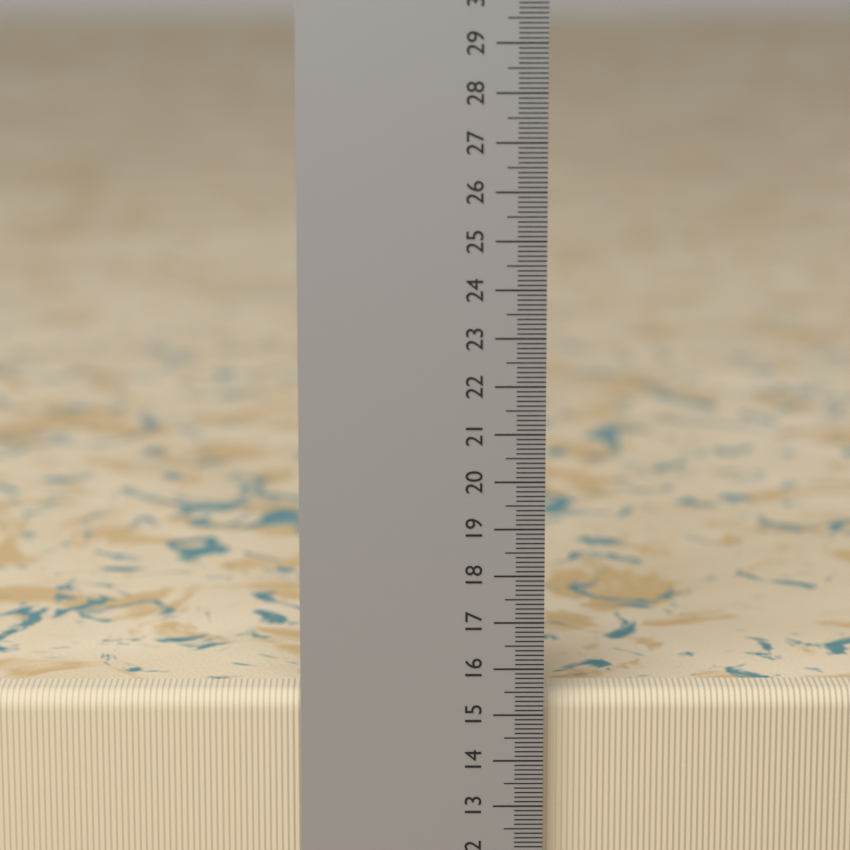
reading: 15.4 cm
